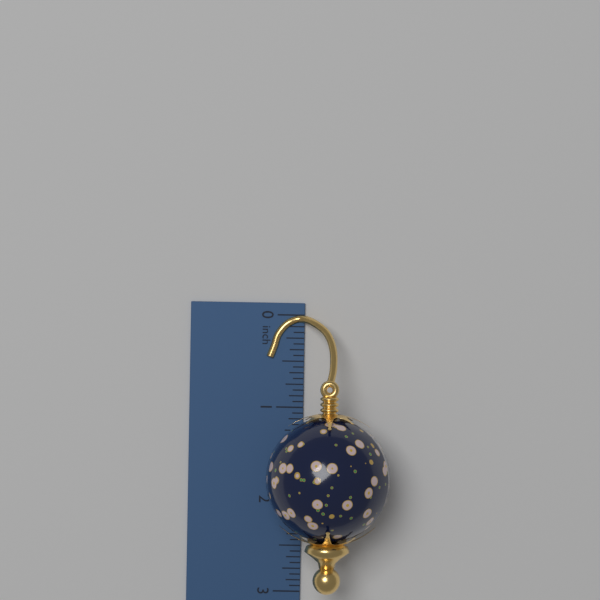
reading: 2.9375 inch
